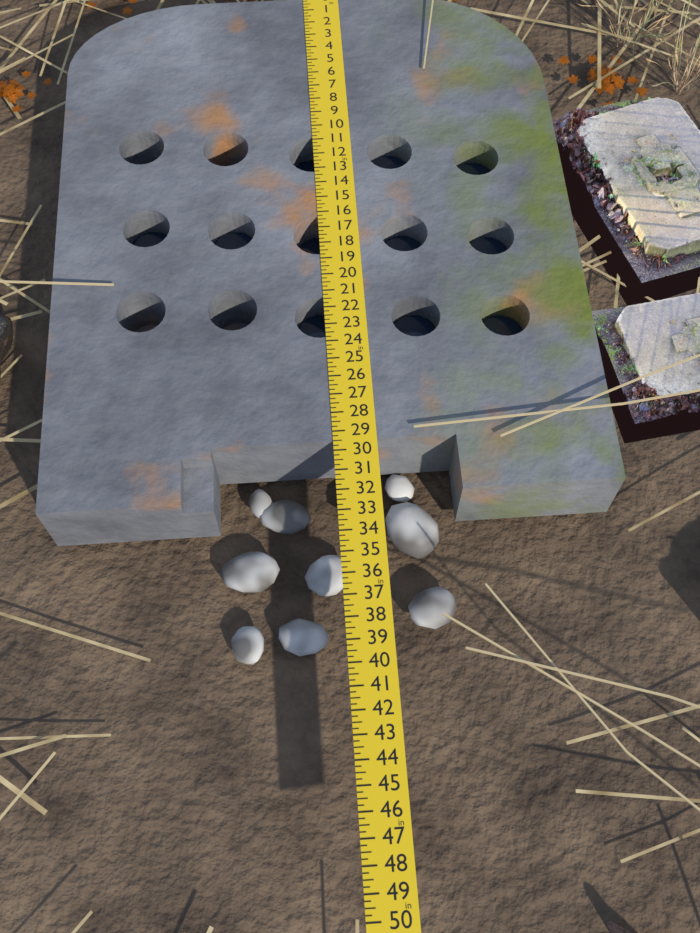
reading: 32.25 in
